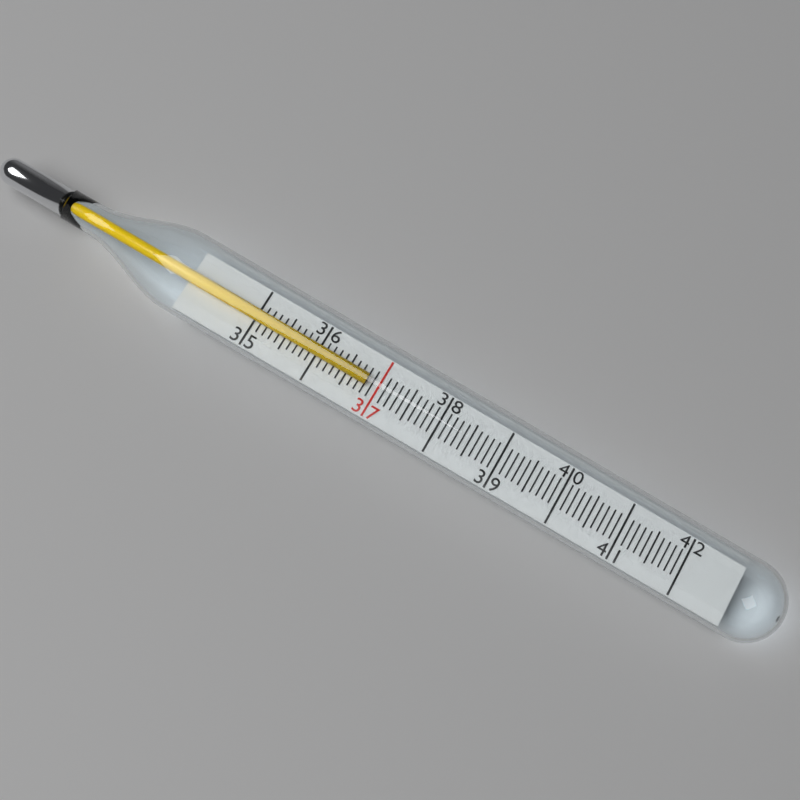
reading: 36.8 (no unit)
